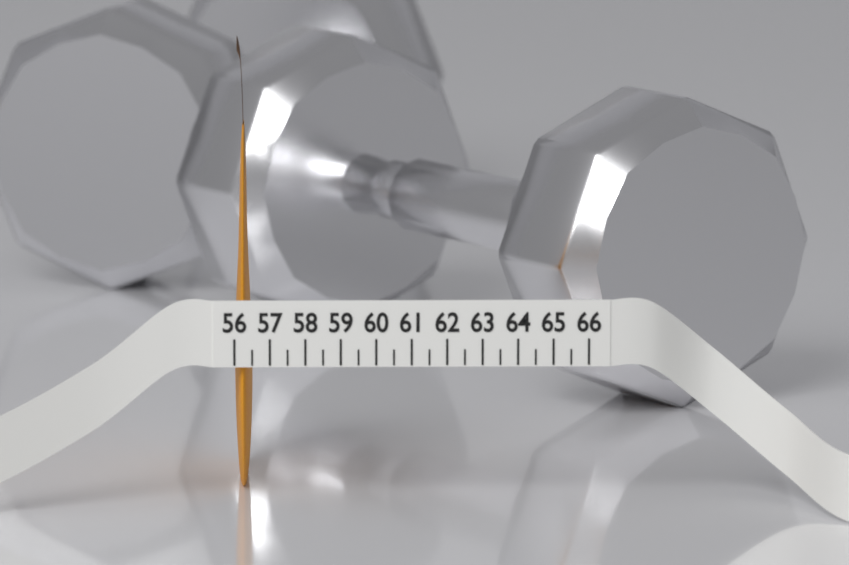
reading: 56.5 (no unit)
